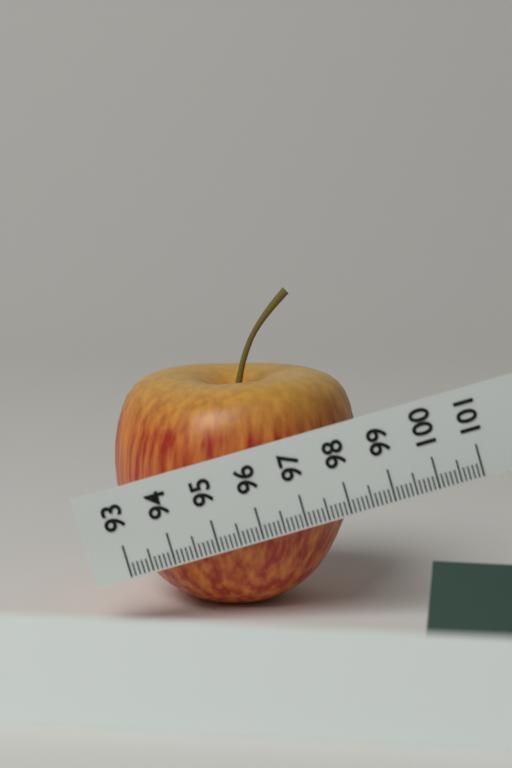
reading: 98.7 (no unit)
